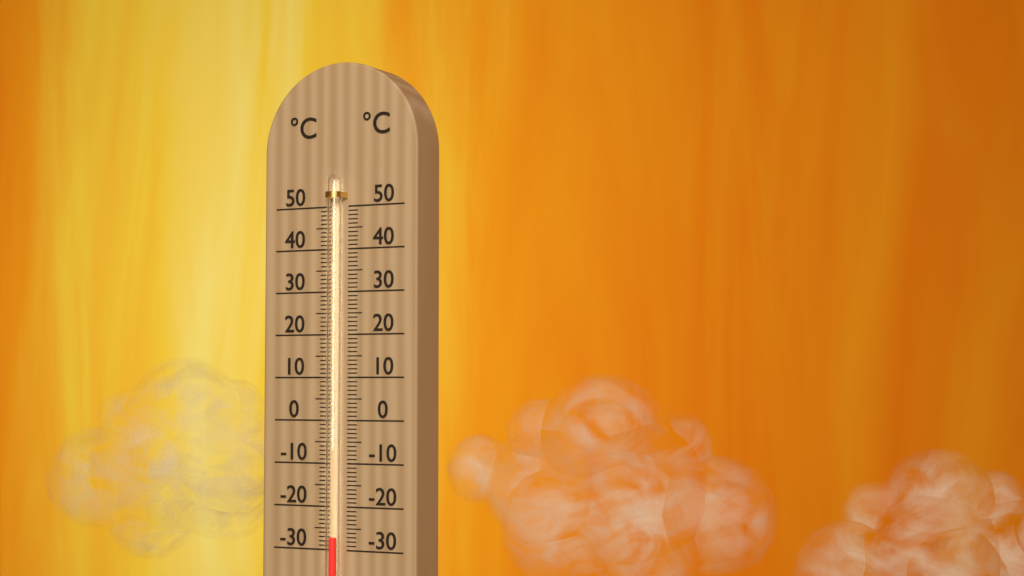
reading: -27 °C
